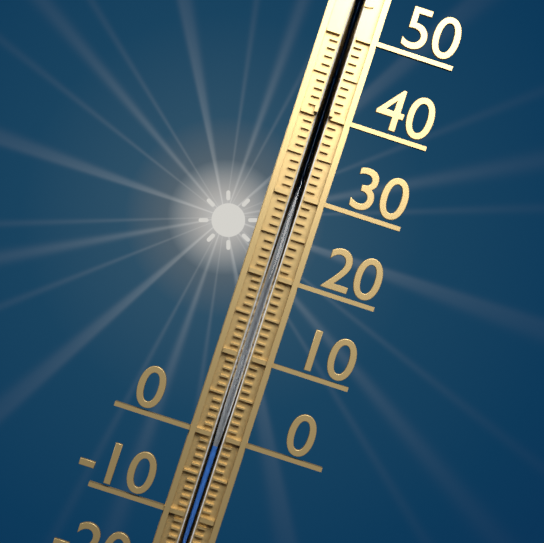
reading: -1 °C
